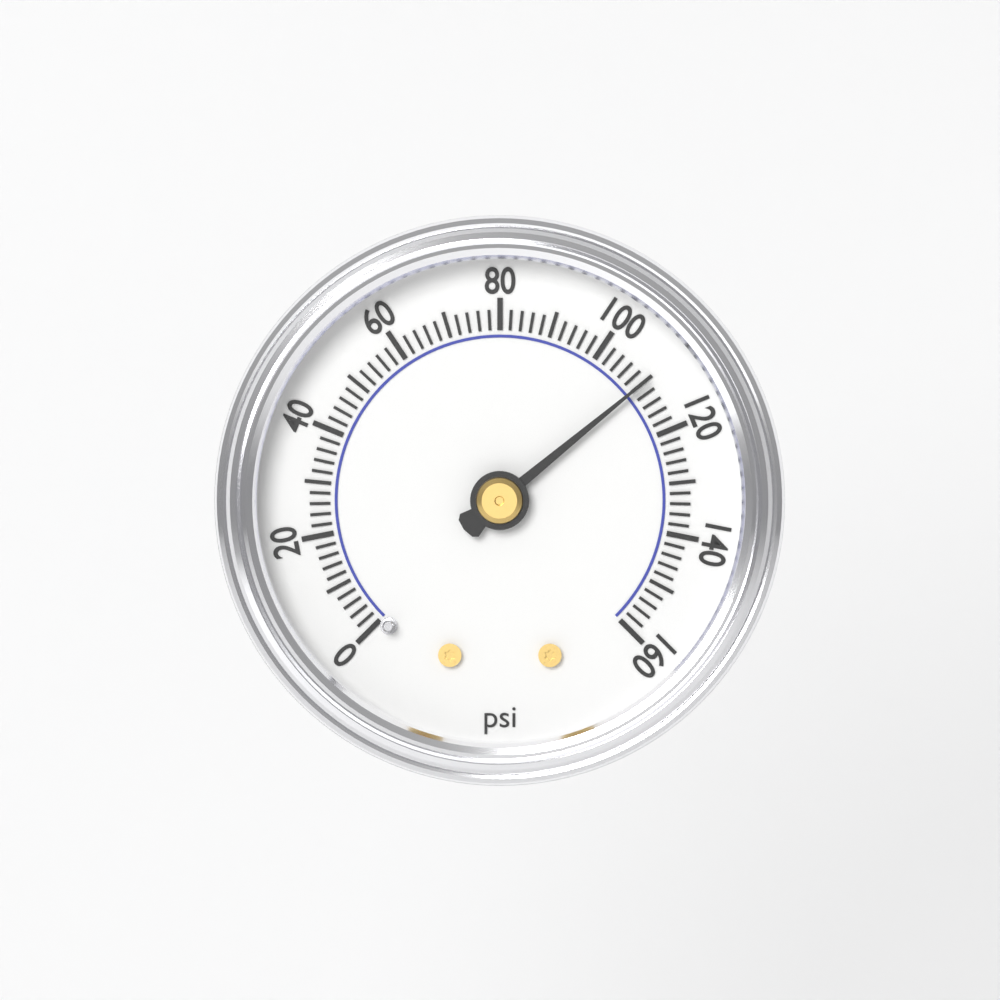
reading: 110 psi
